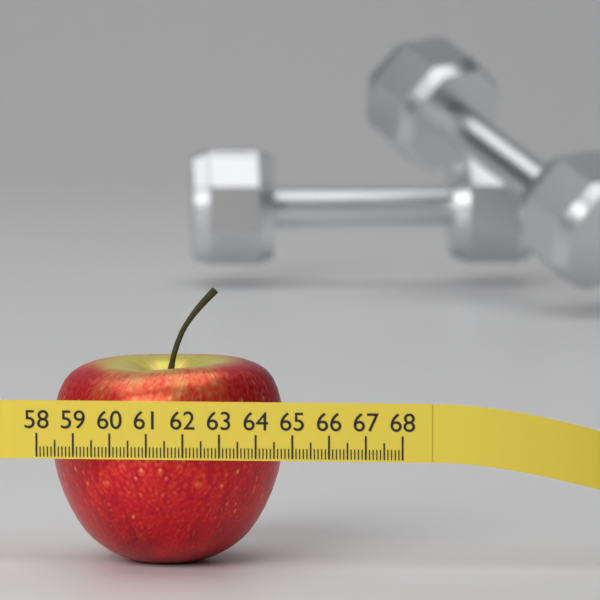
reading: 64.5 (no unit)
